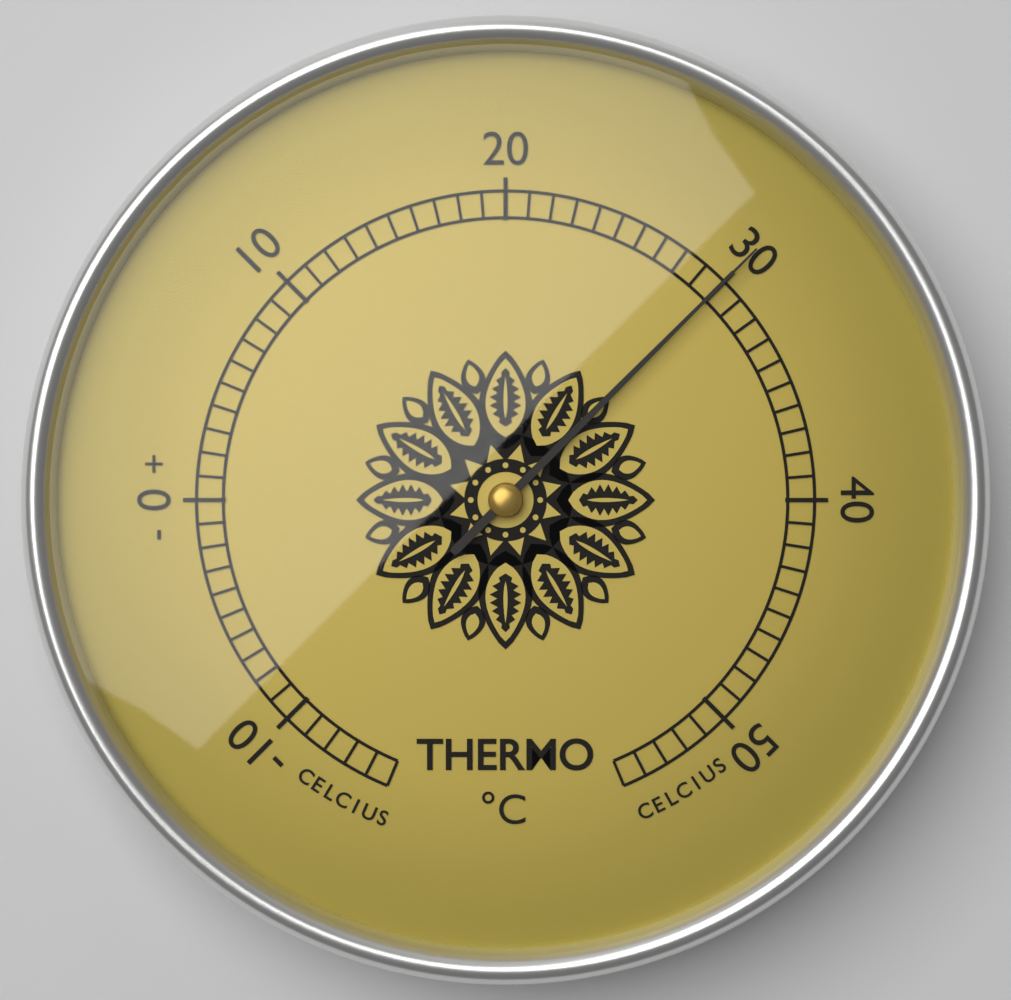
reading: 30 °C
